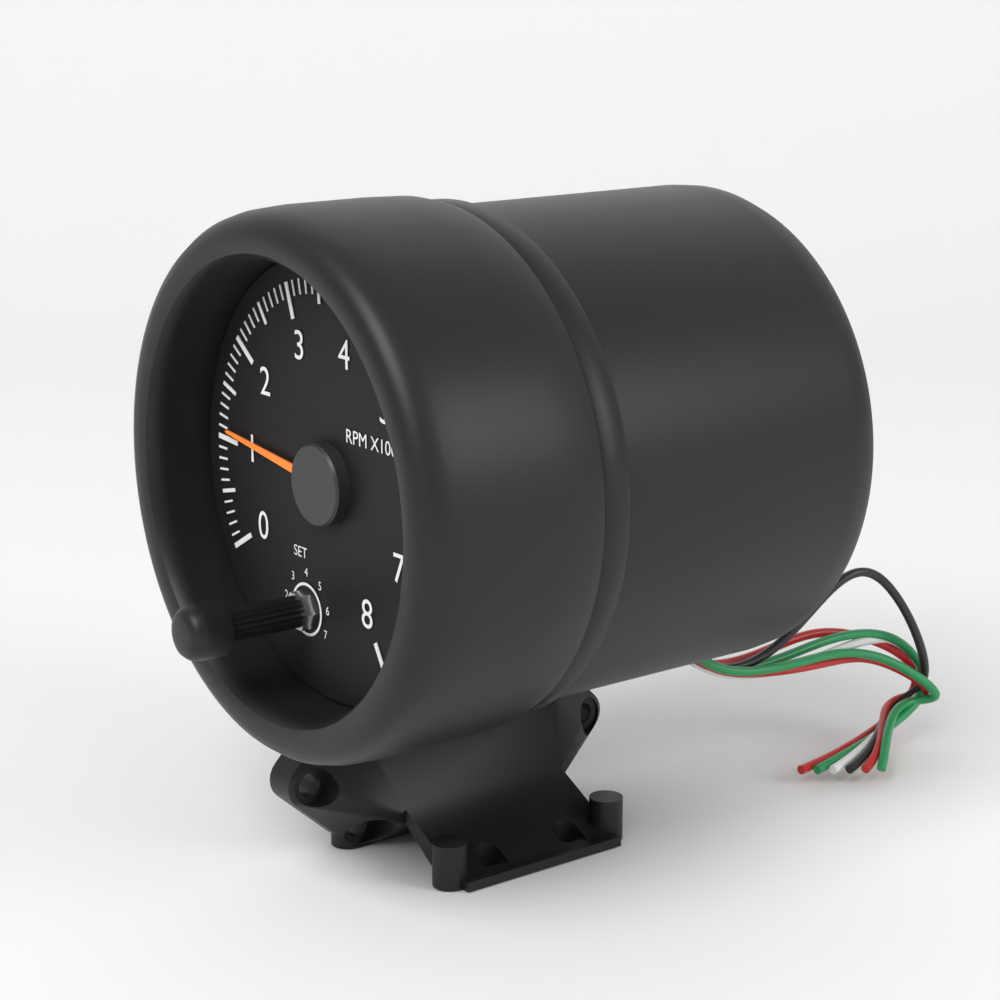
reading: 1.1 RPM x1000
